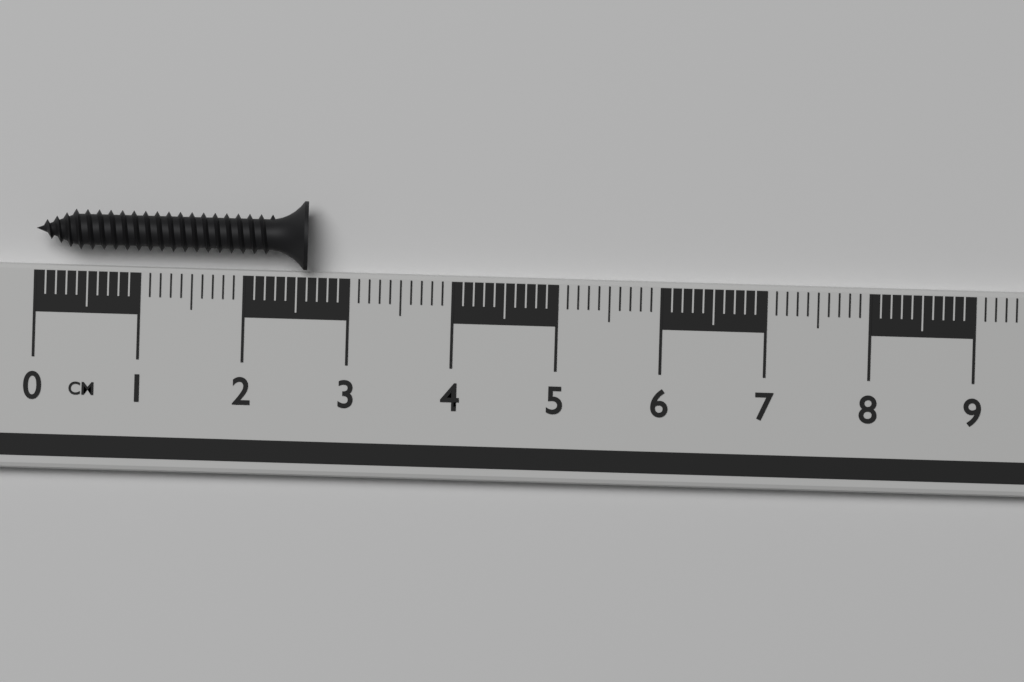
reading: 2.6 cm
